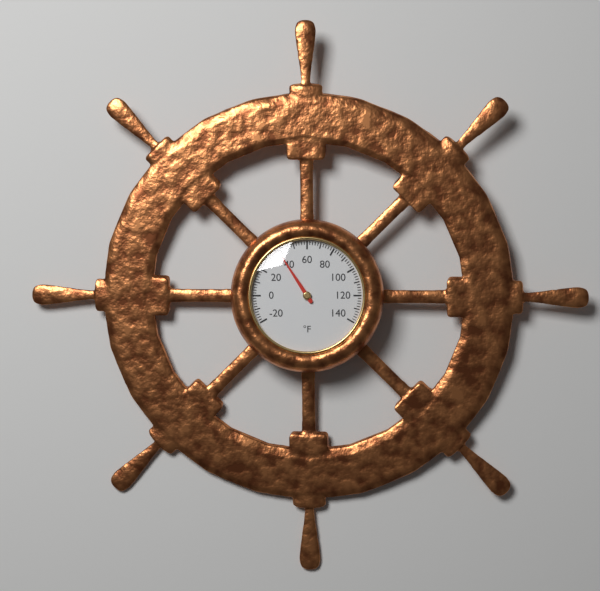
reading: 38 °F
